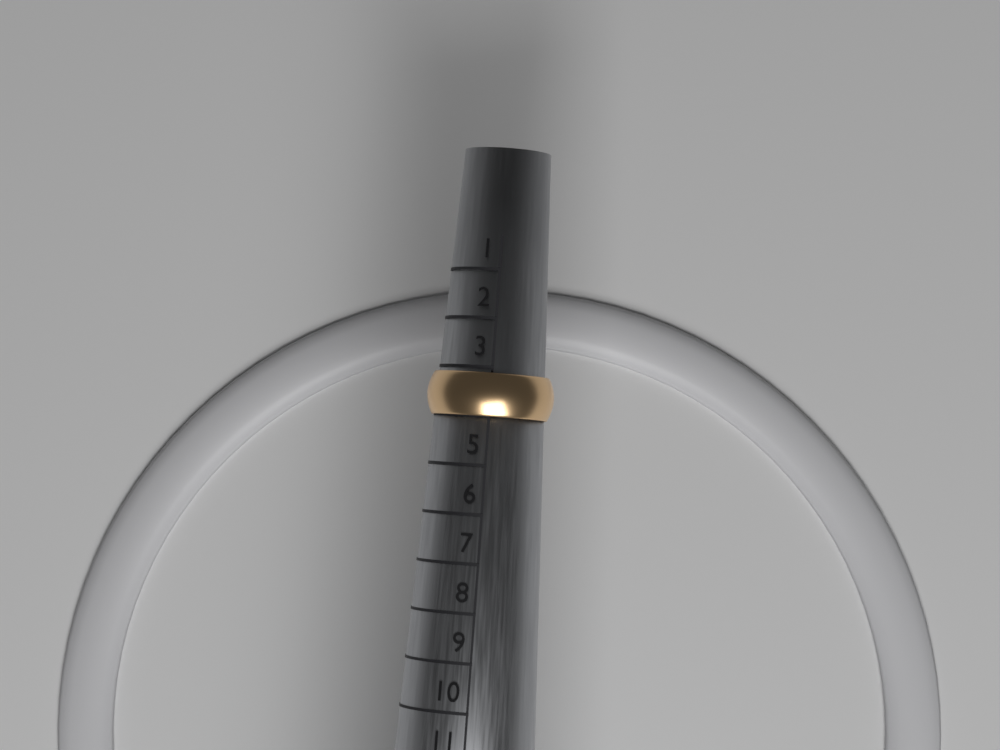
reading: 4 (no unit)
